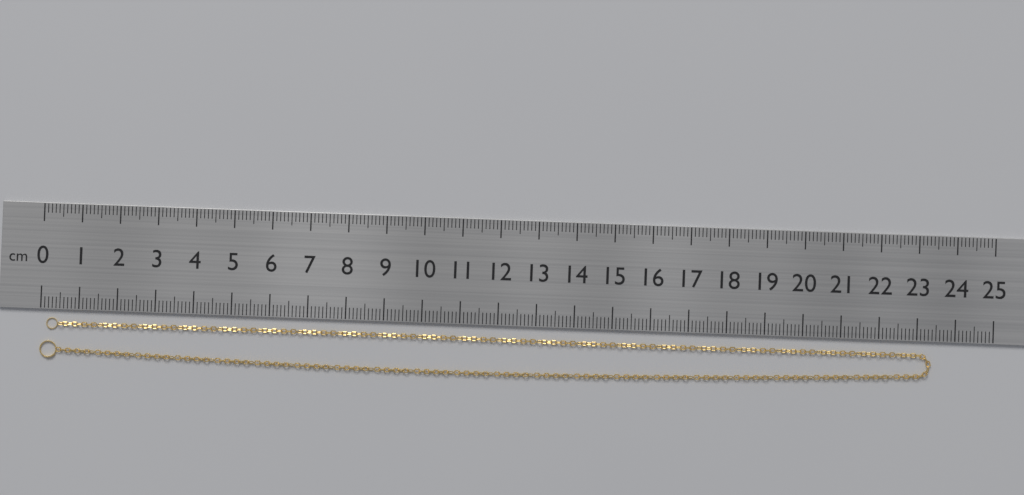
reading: 23.4 cm
